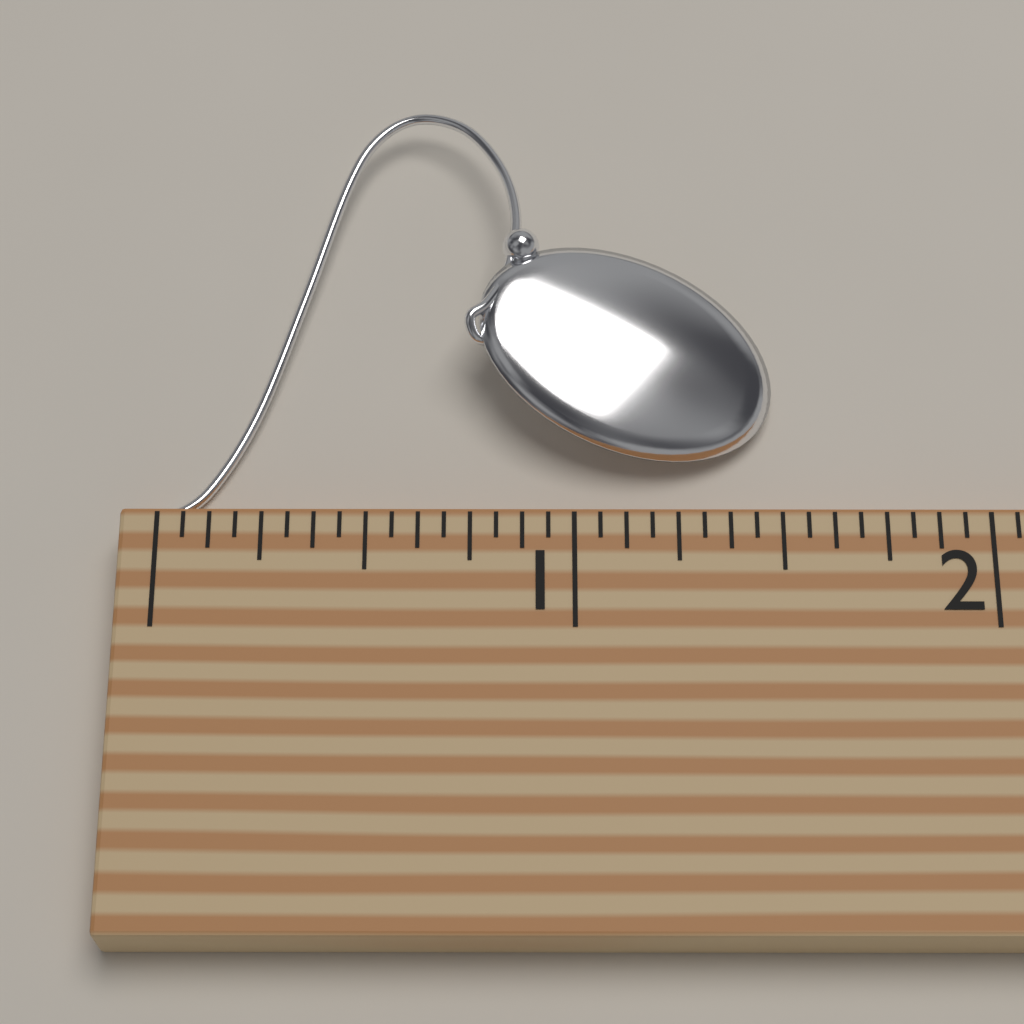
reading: 1.5000 (no unit)
